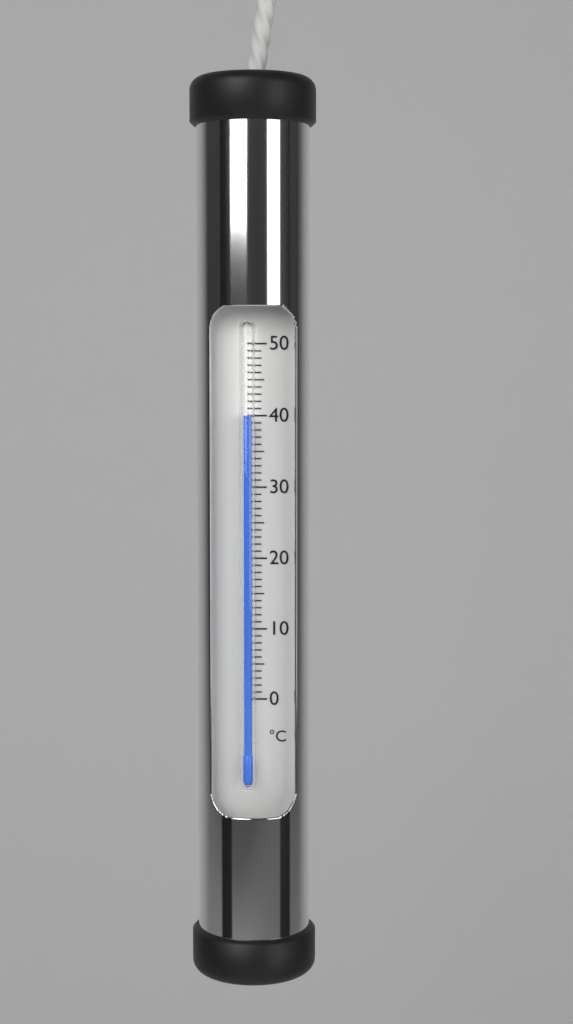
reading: 40 °C
